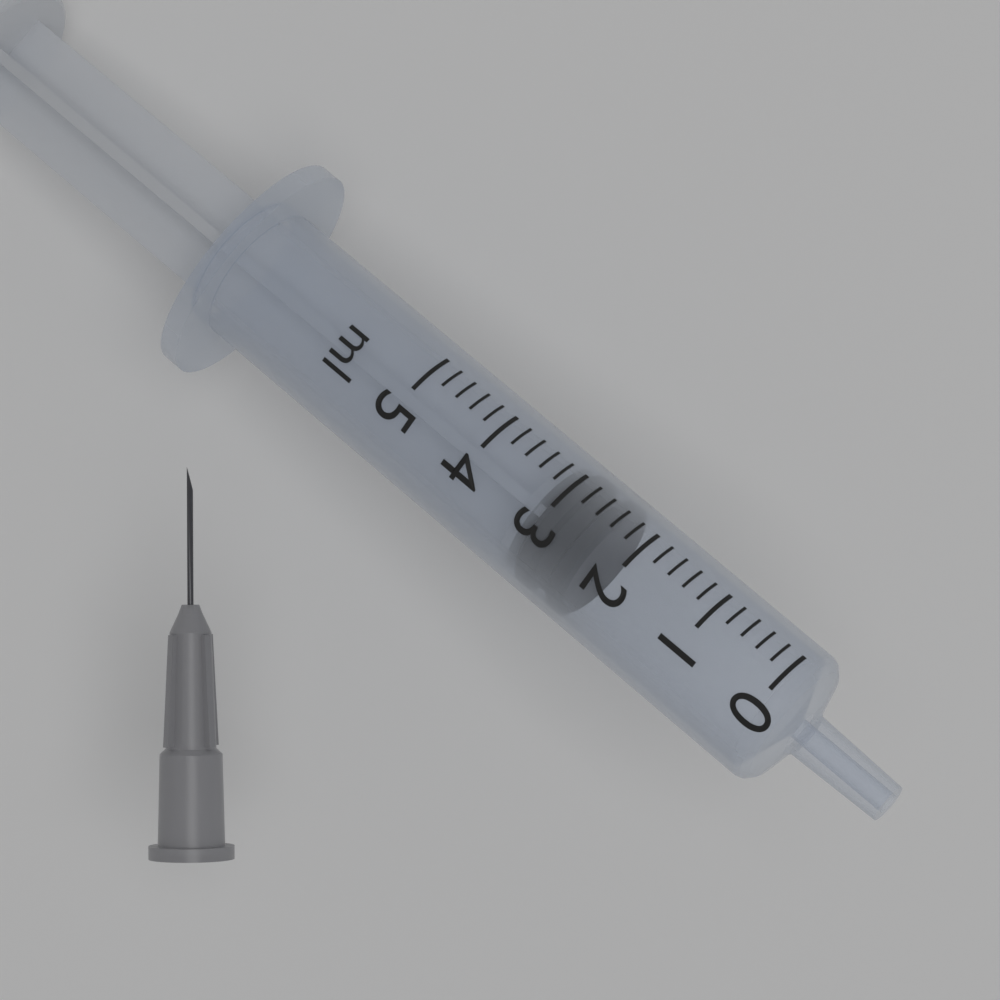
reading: 2.4 ml
